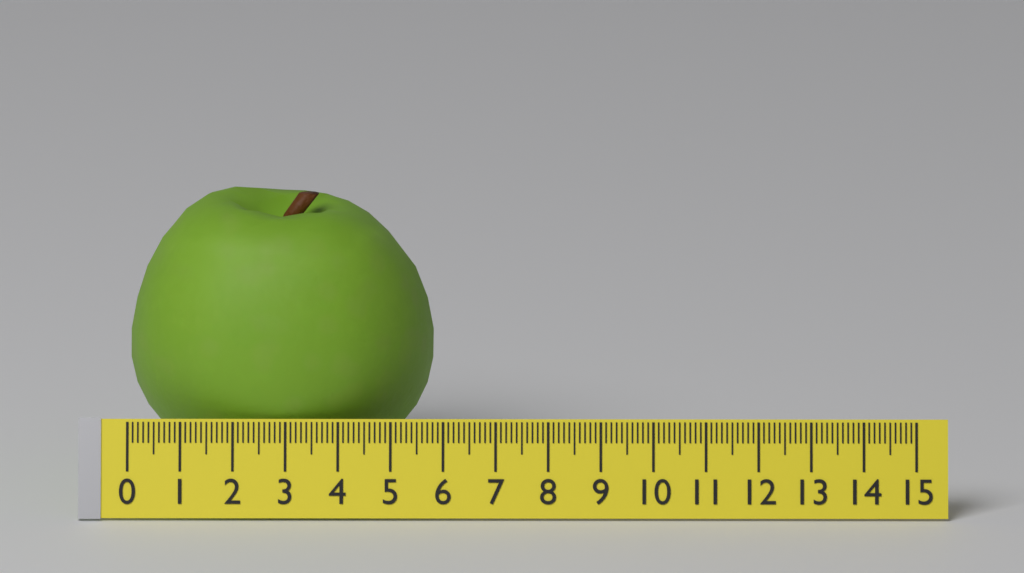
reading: 5.8 (no unit)
